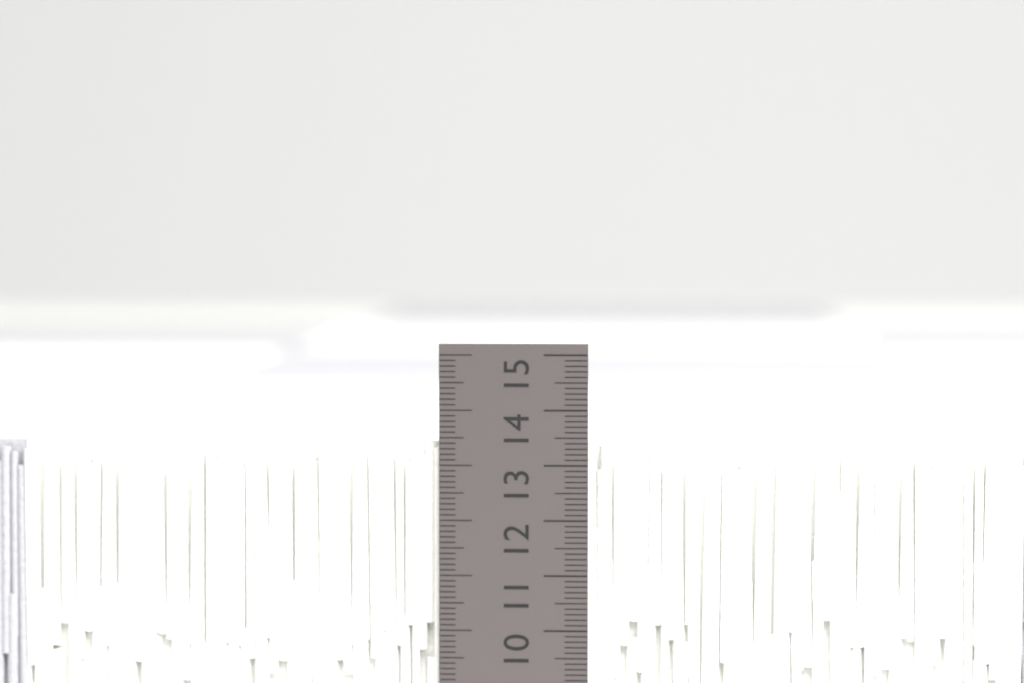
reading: 13.4 cm
